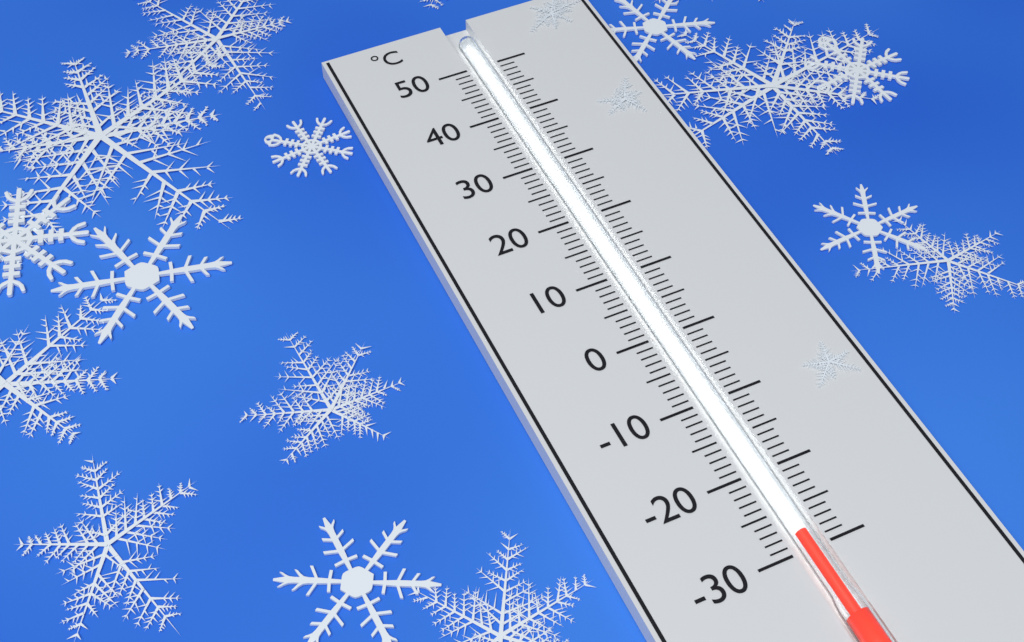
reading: -28 °C
